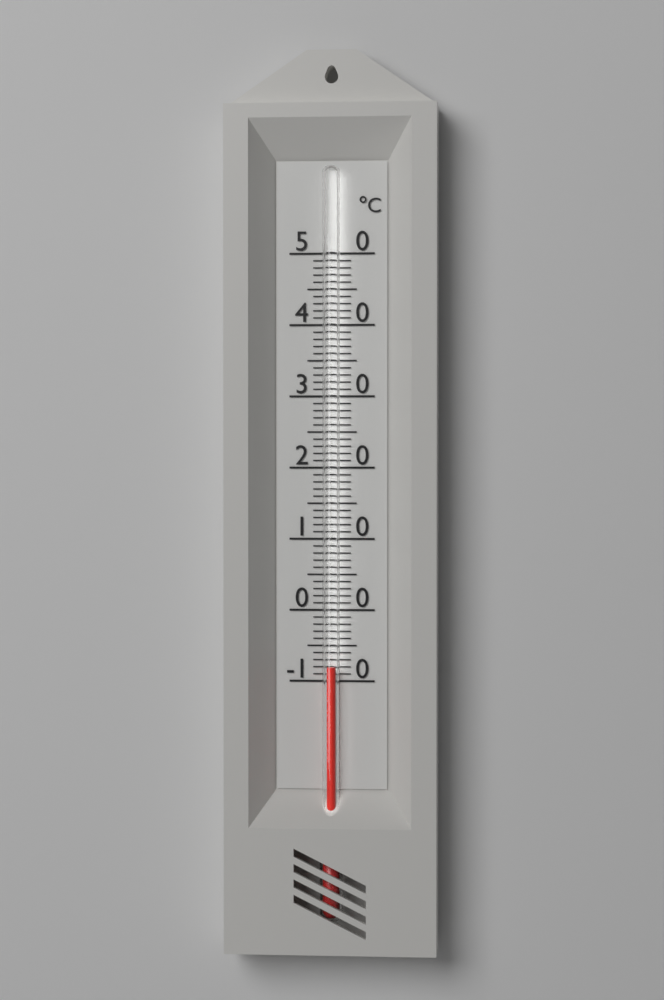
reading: -8 °C
